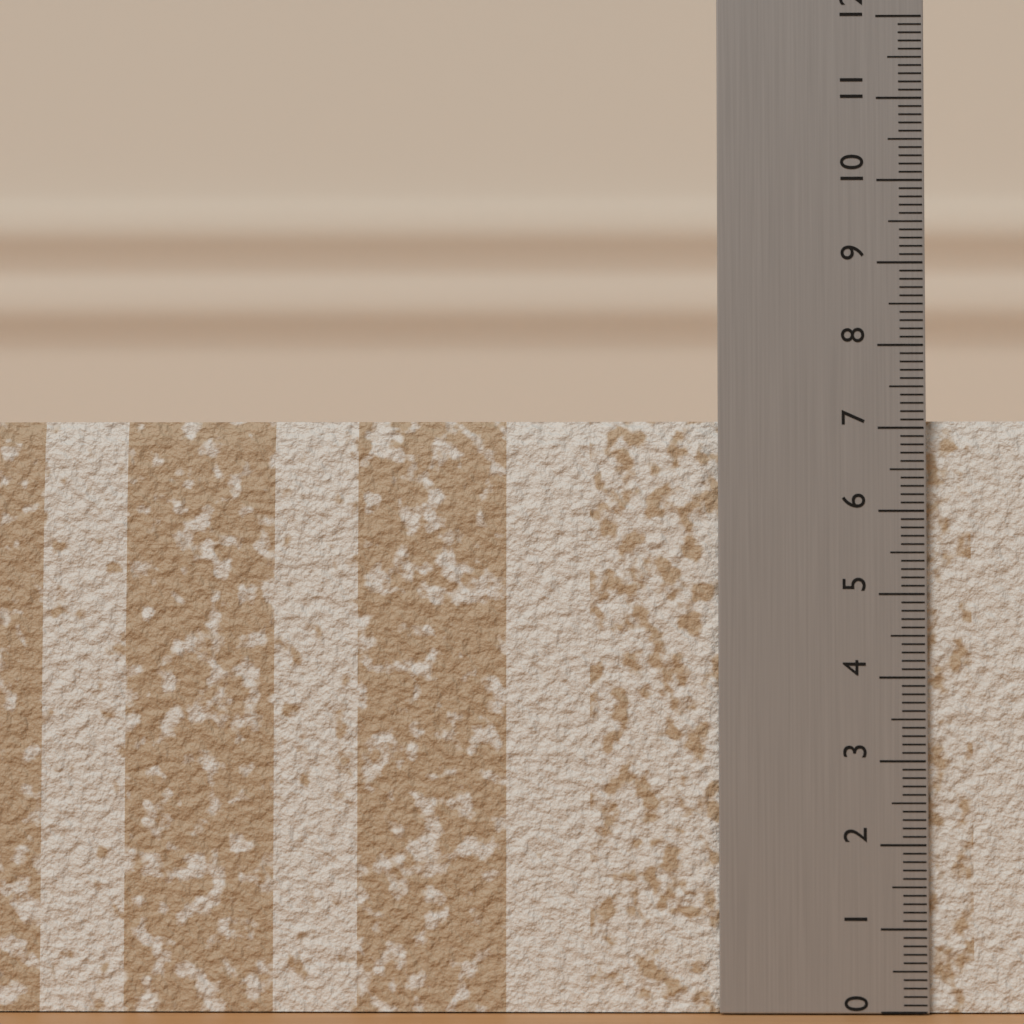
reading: 7.1 (no unit)
